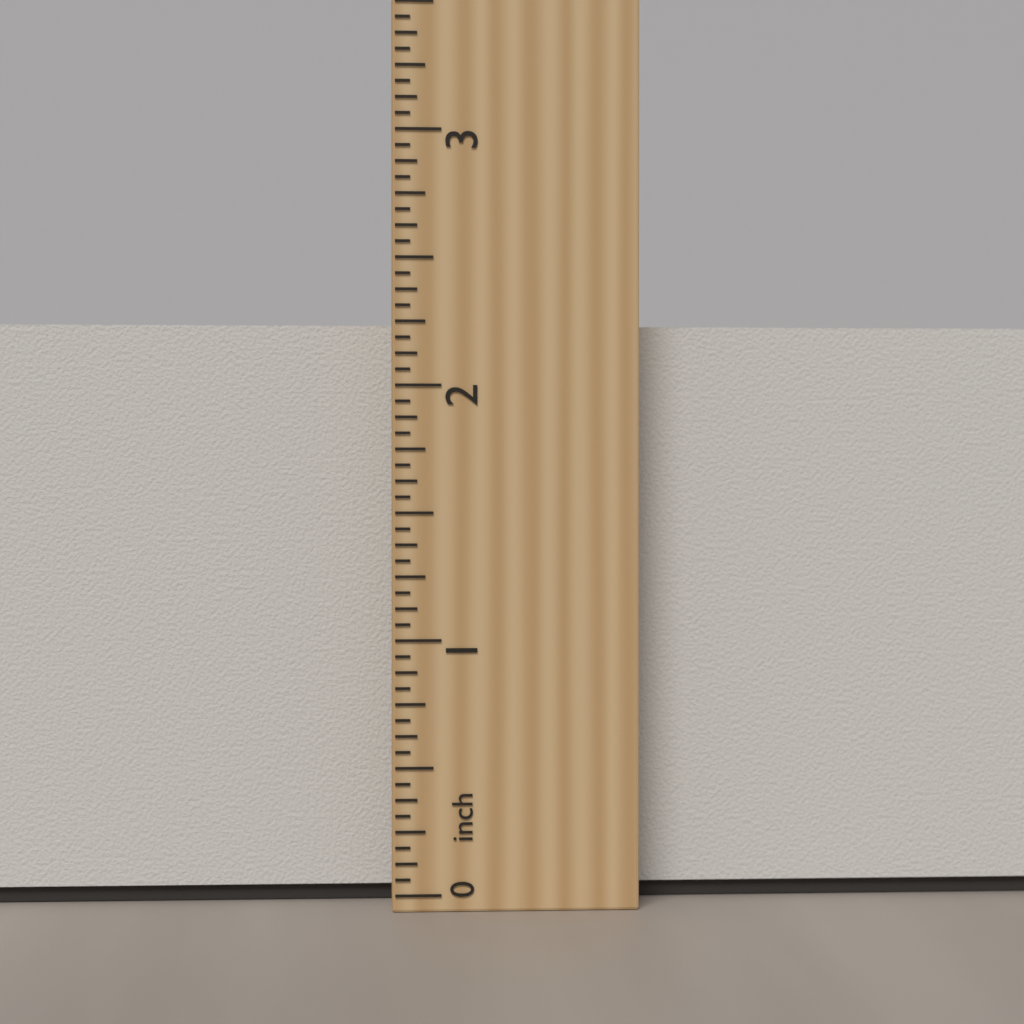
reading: 2.2500 inch
